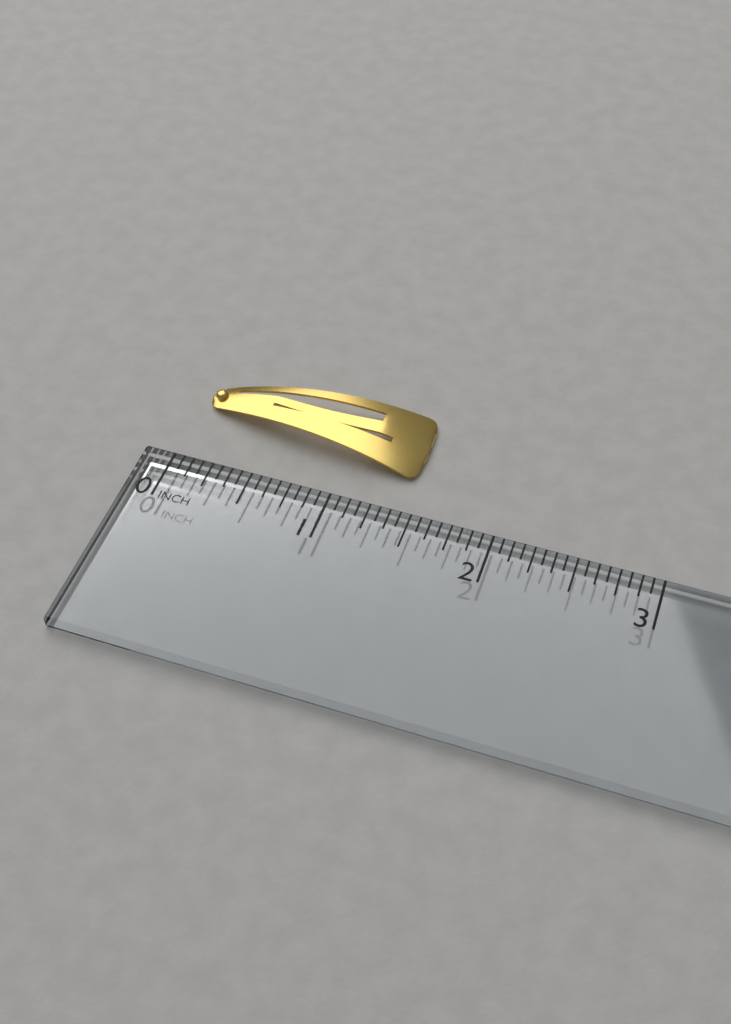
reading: 1.4375 in
